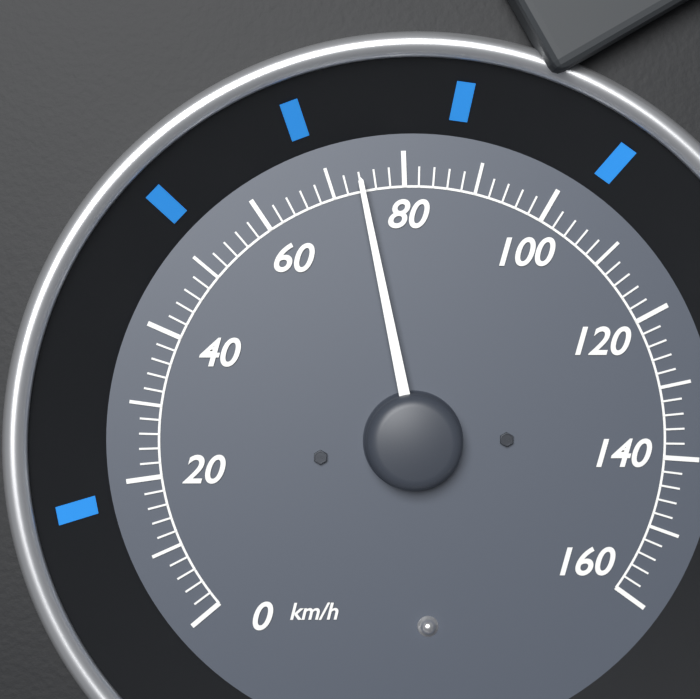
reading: 74 km/h
